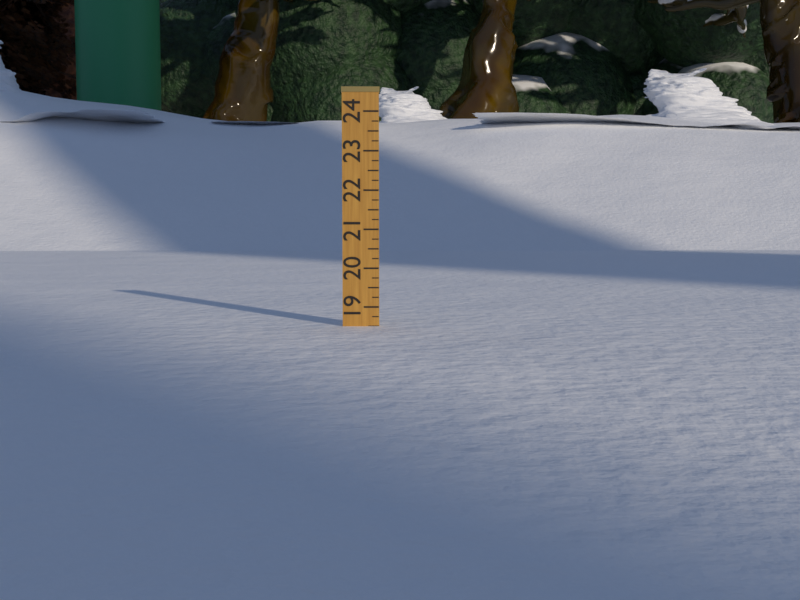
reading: 18.50 (no unit)
